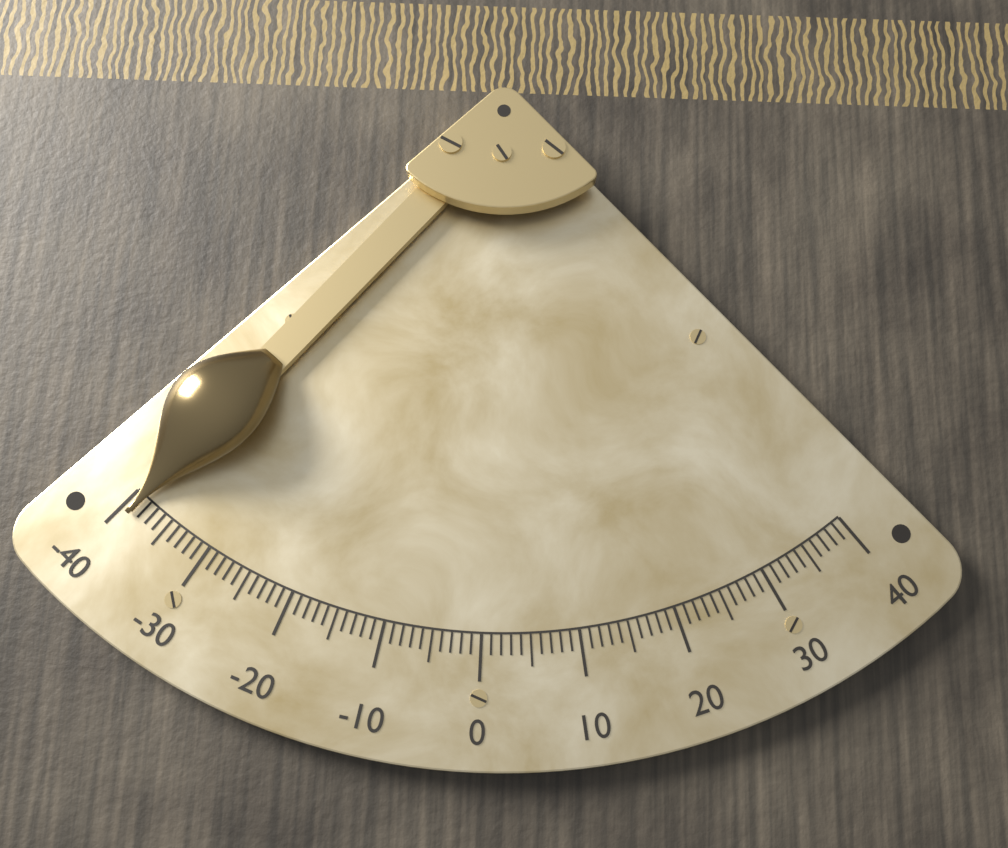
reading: -39 (no unit)
